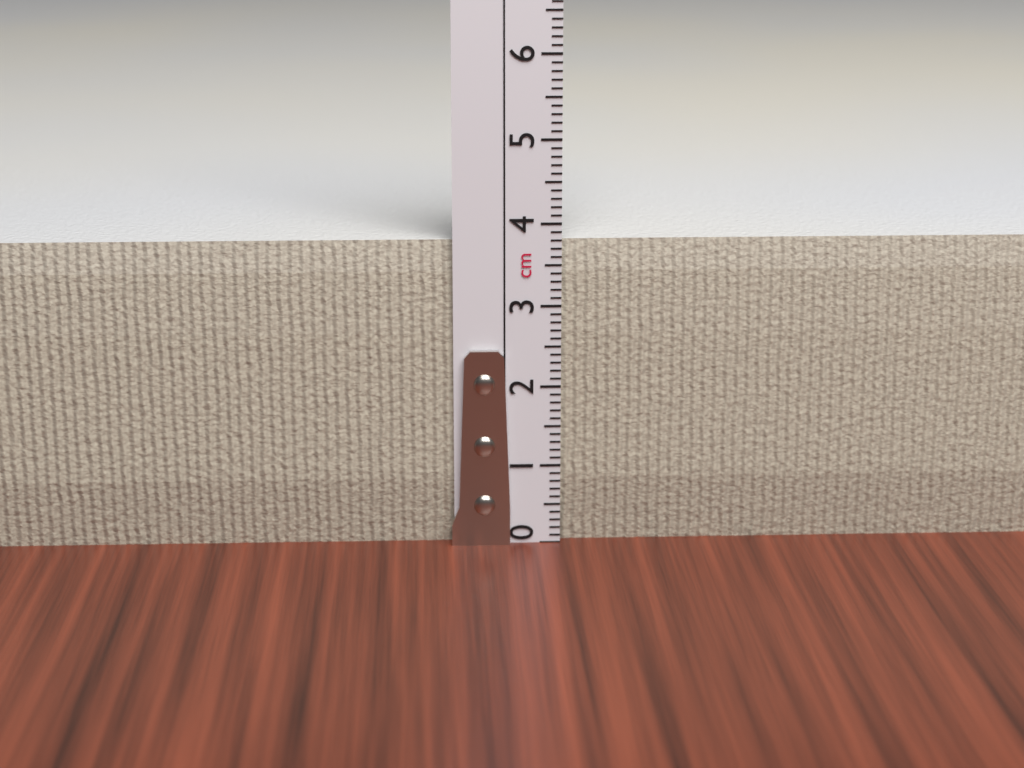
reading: 3.8 cm
